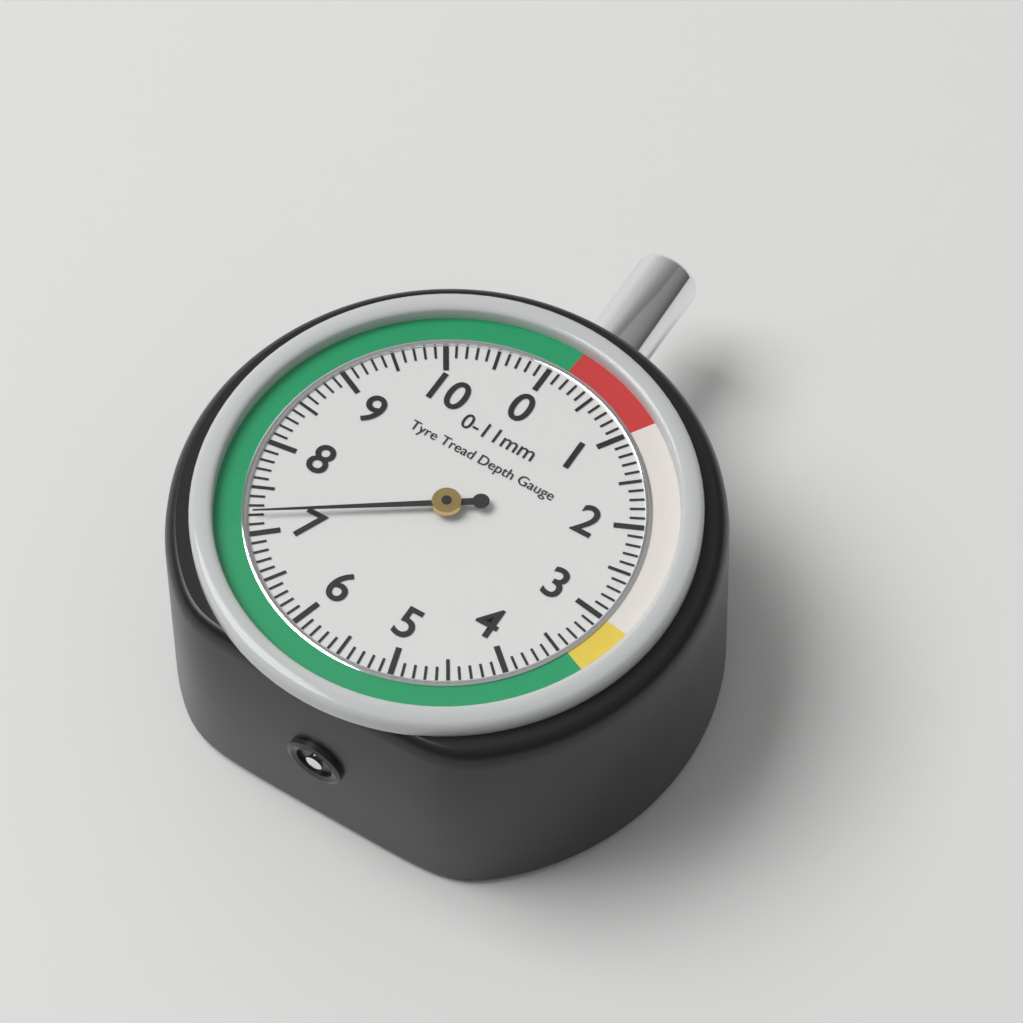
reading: 7.2 mm
